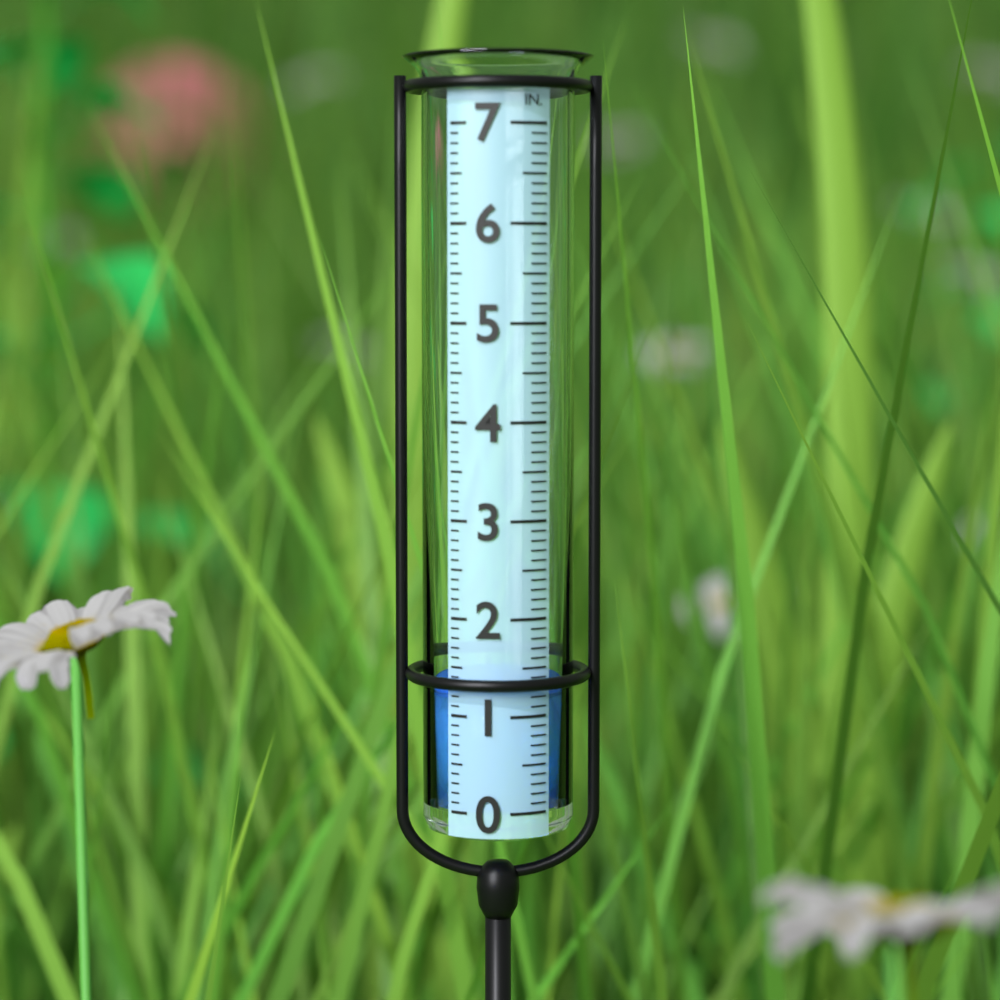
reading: 1.2 in
